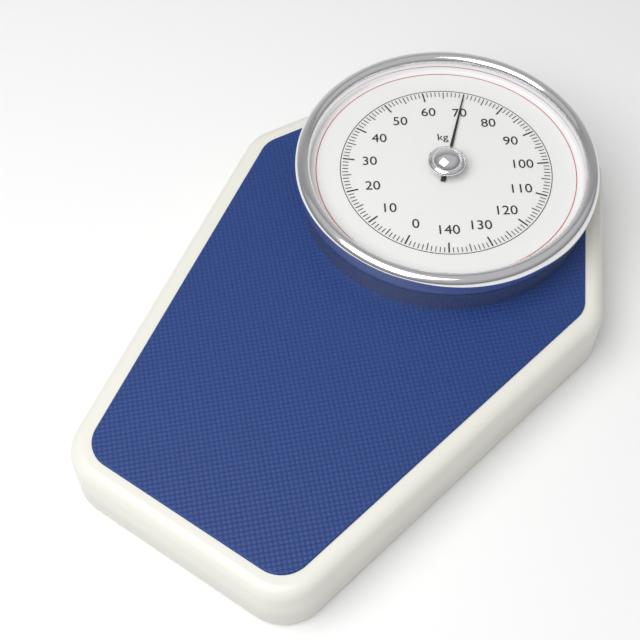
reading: 70 kg
